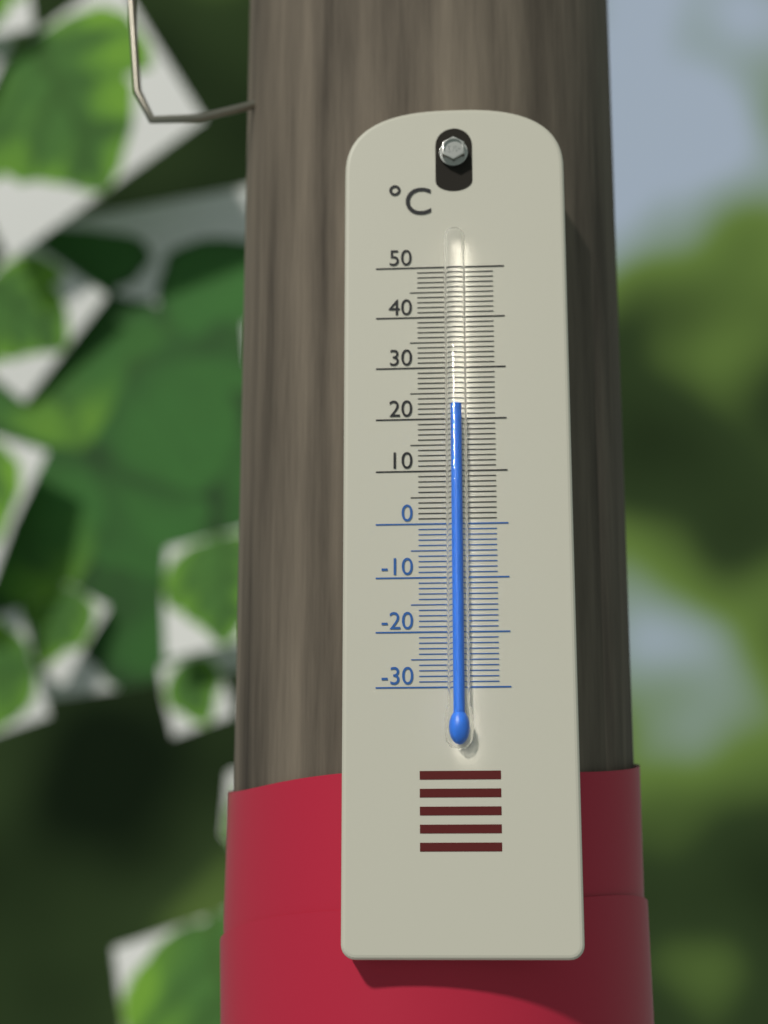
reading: 22 °C
